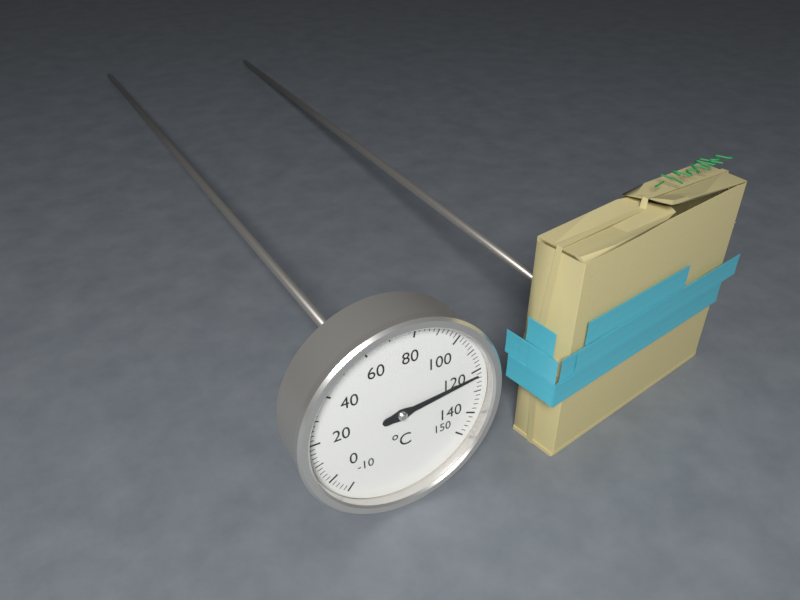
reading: 122 °C
